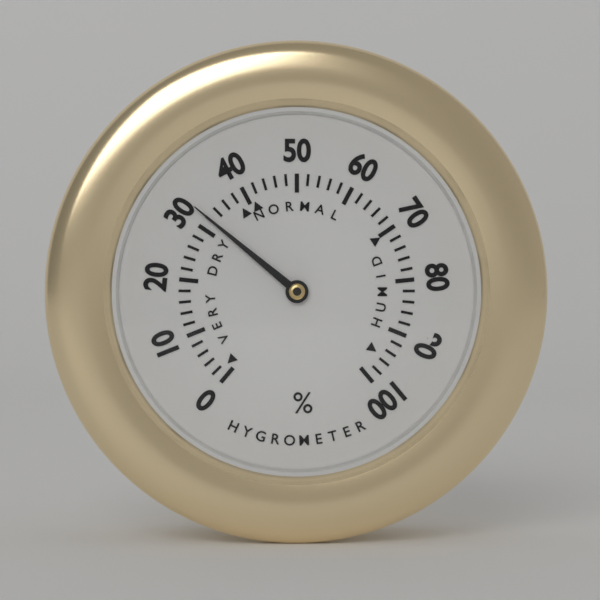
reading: 32 %
